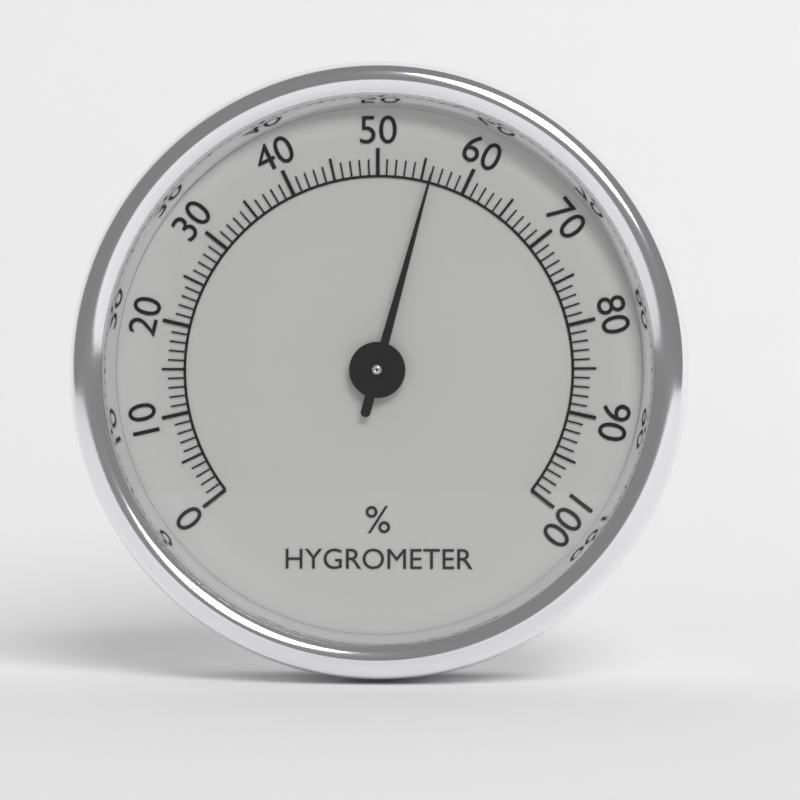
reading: 56 %
